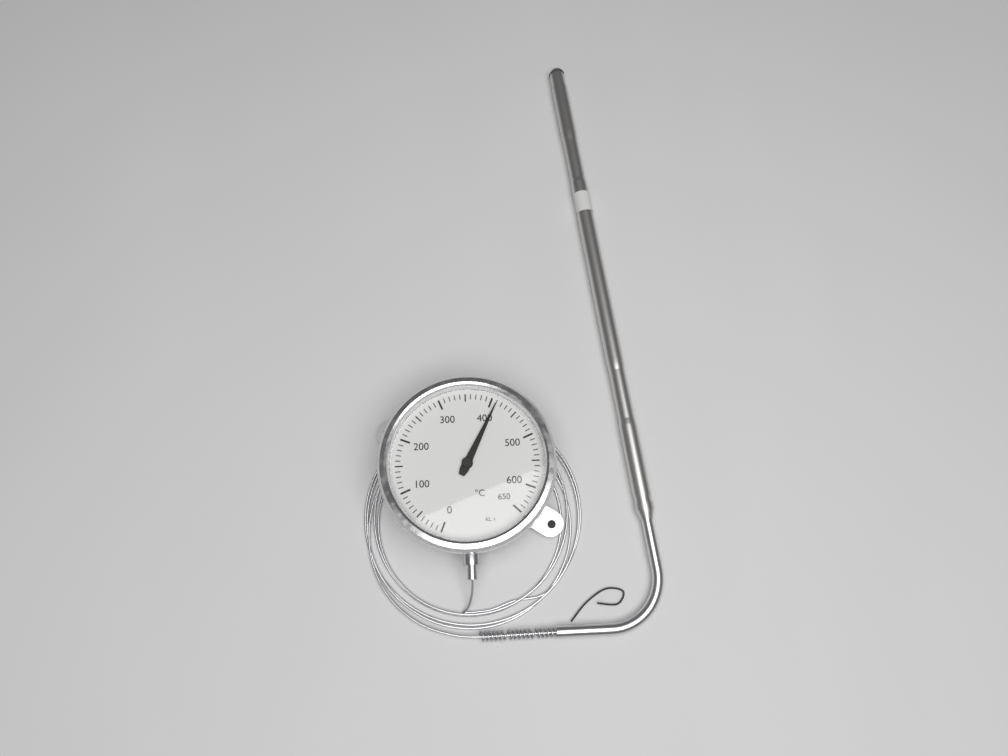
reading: 410 °C
